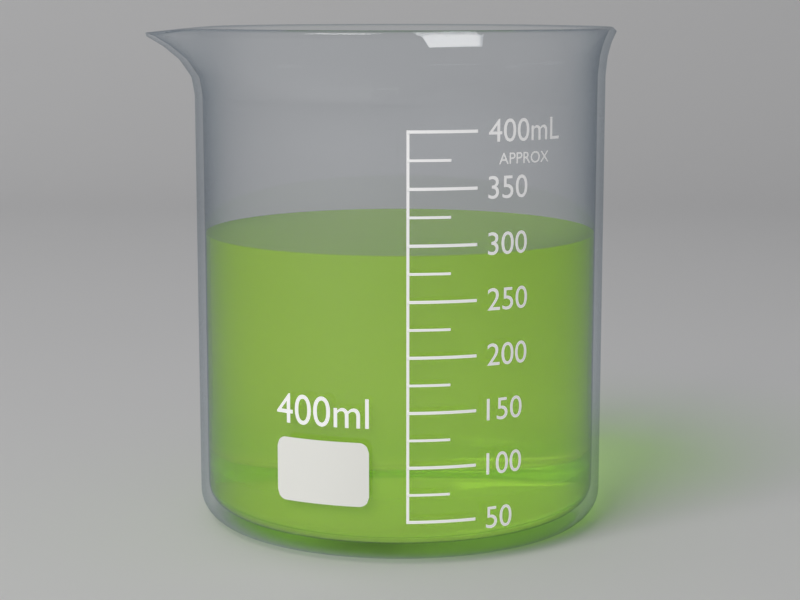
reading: 290 mL
